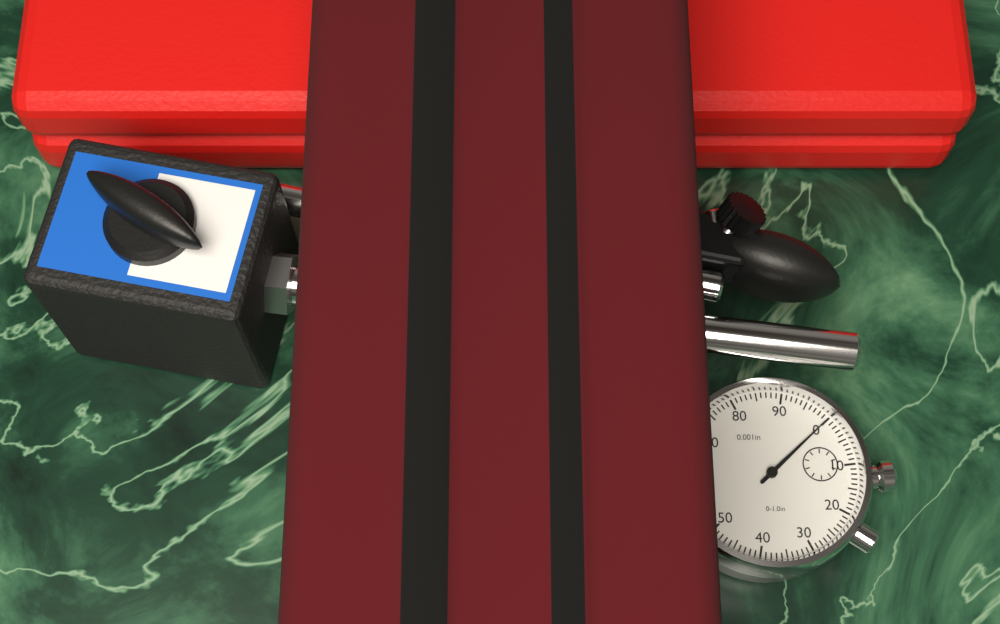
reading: 0.000 in
